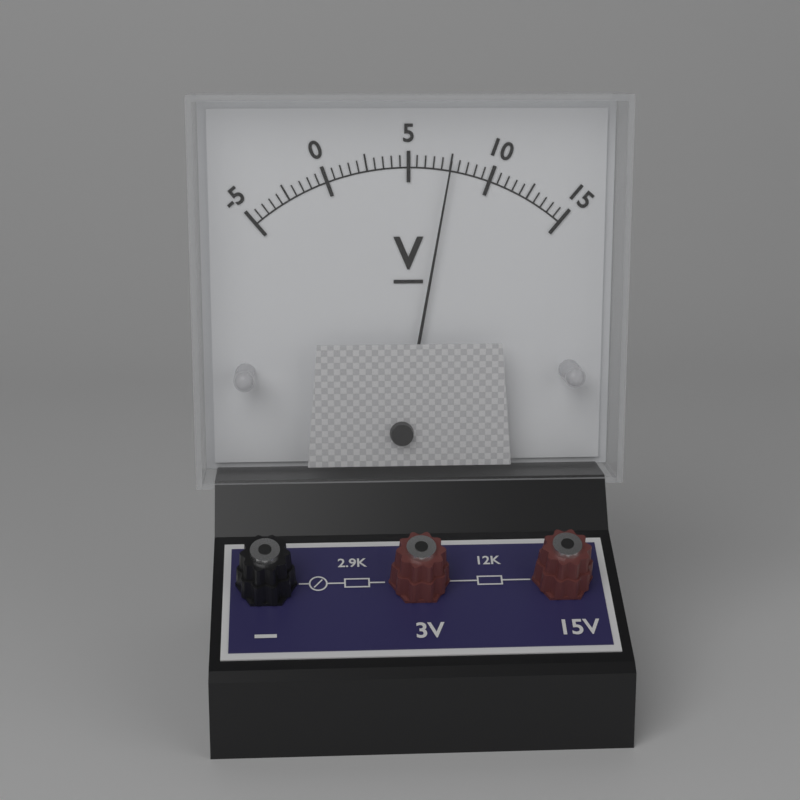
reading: 7.5 V
